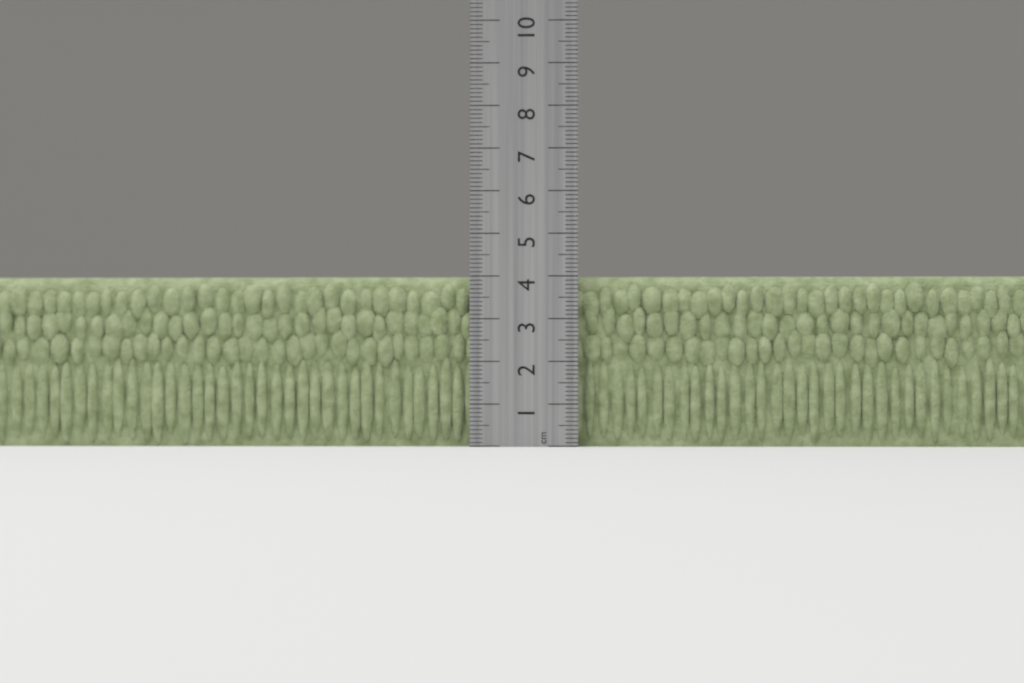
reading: 4.0 cm
